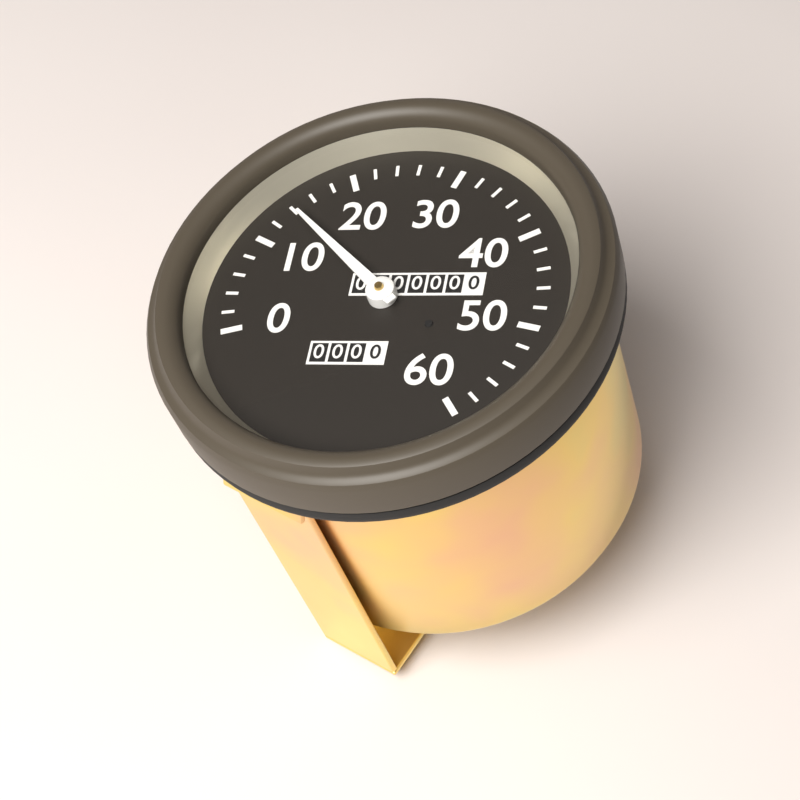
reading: 14 (no unit)
